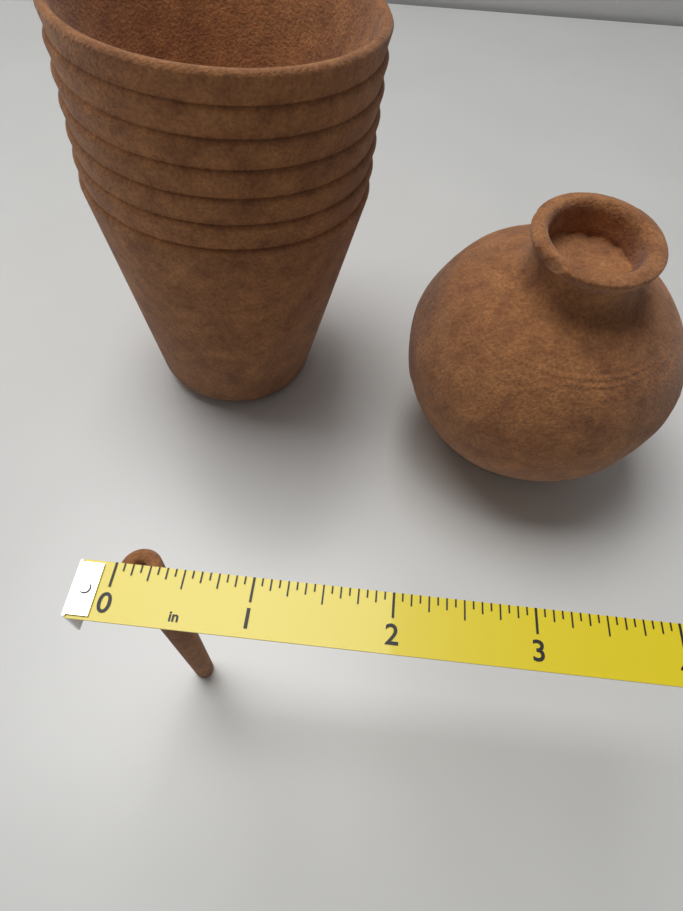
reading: 0.3125 in
